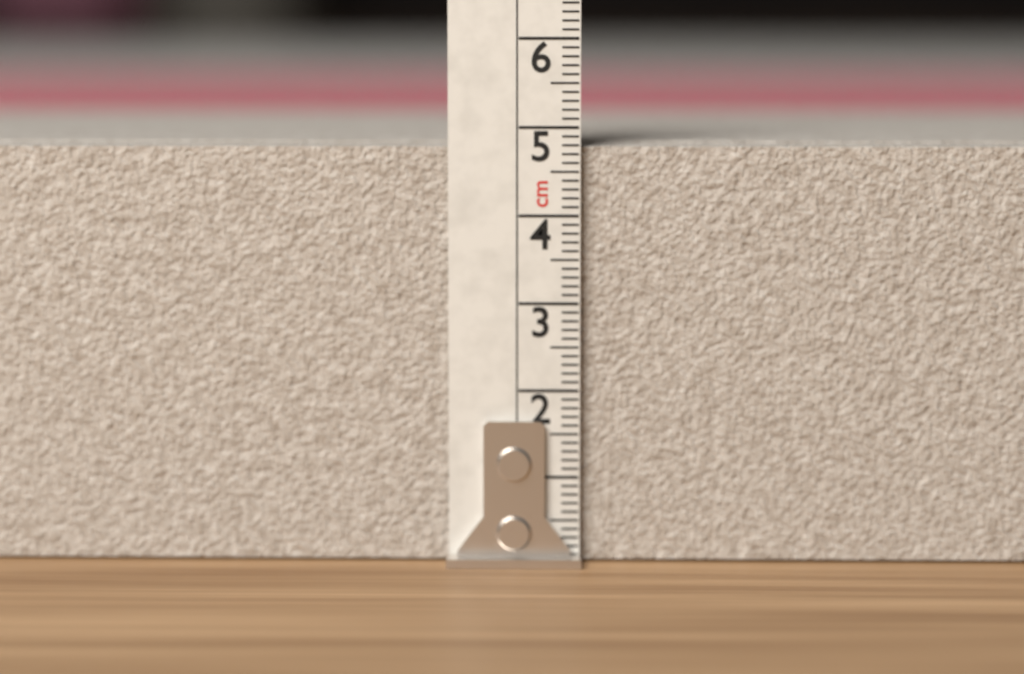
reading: 4.8 cm
